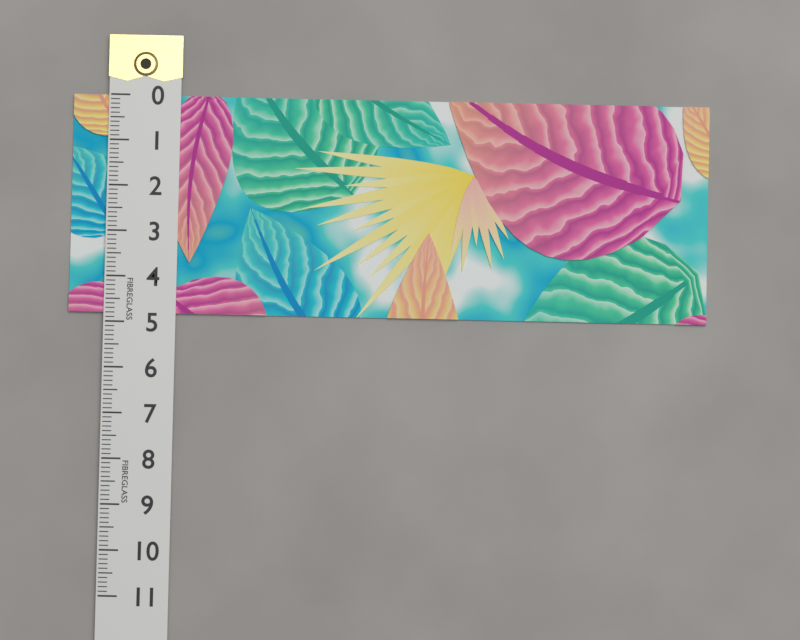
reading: 4.8 (no unit)
